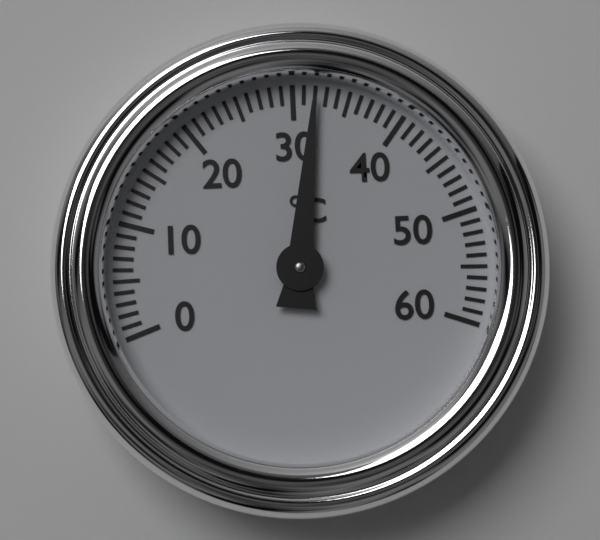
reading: 32 °C
